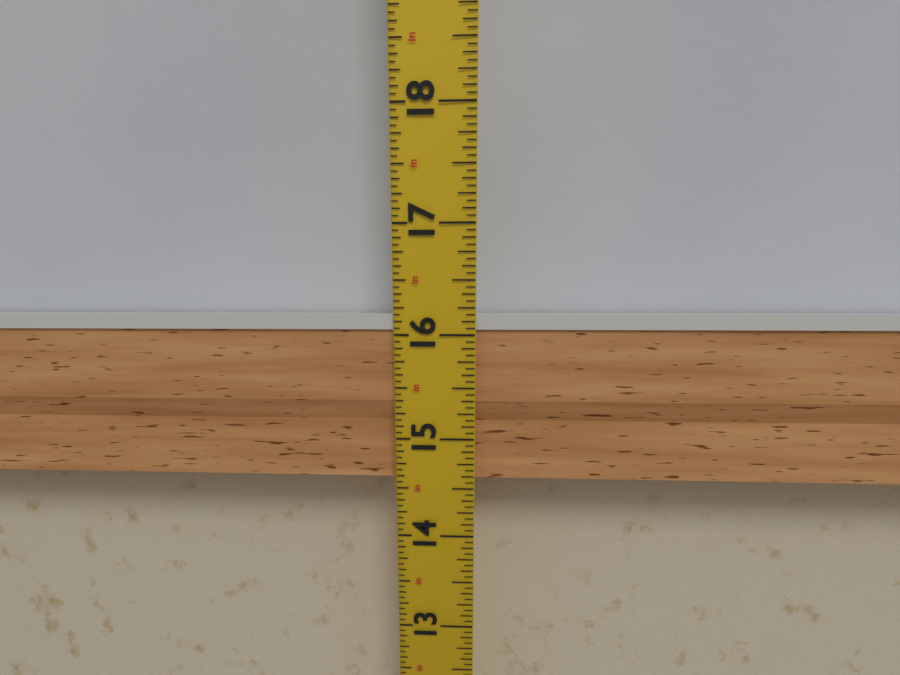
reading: 16.1875 in
